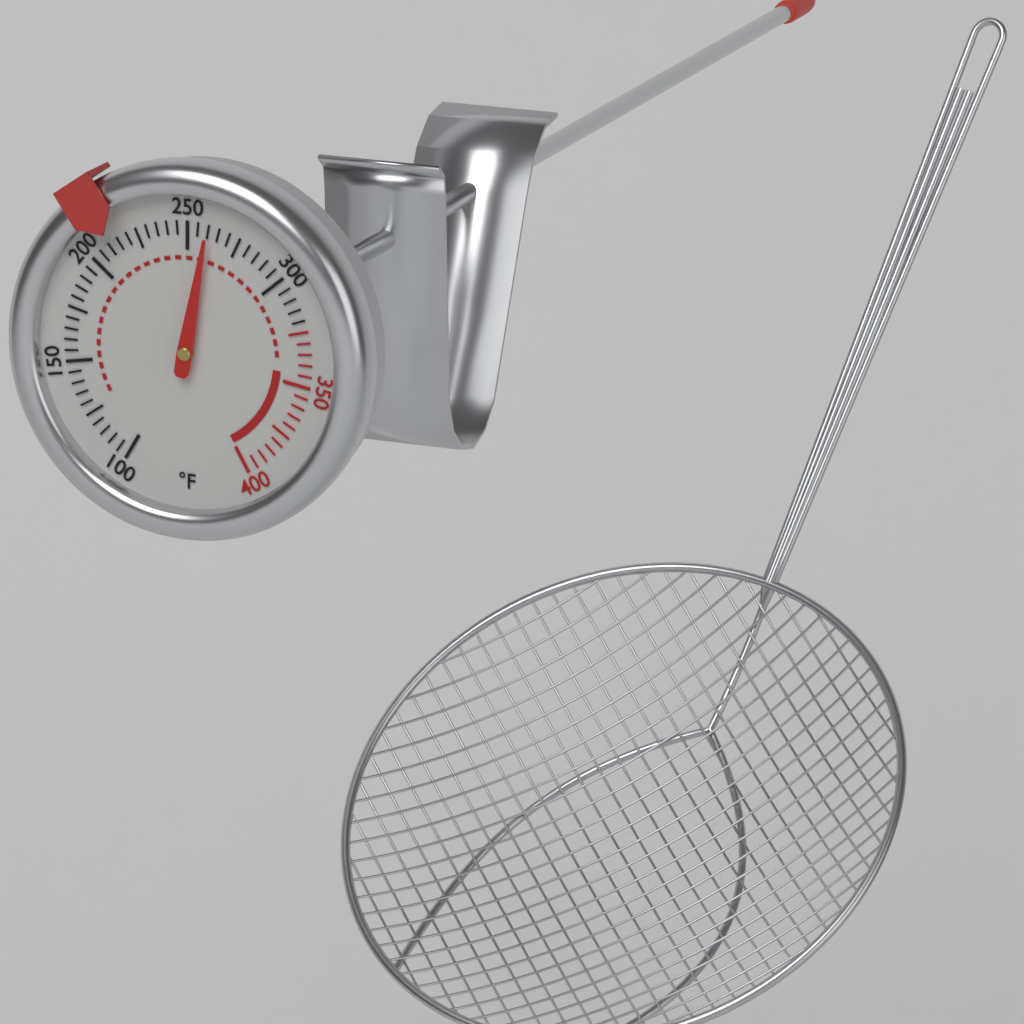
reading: 260 °F
